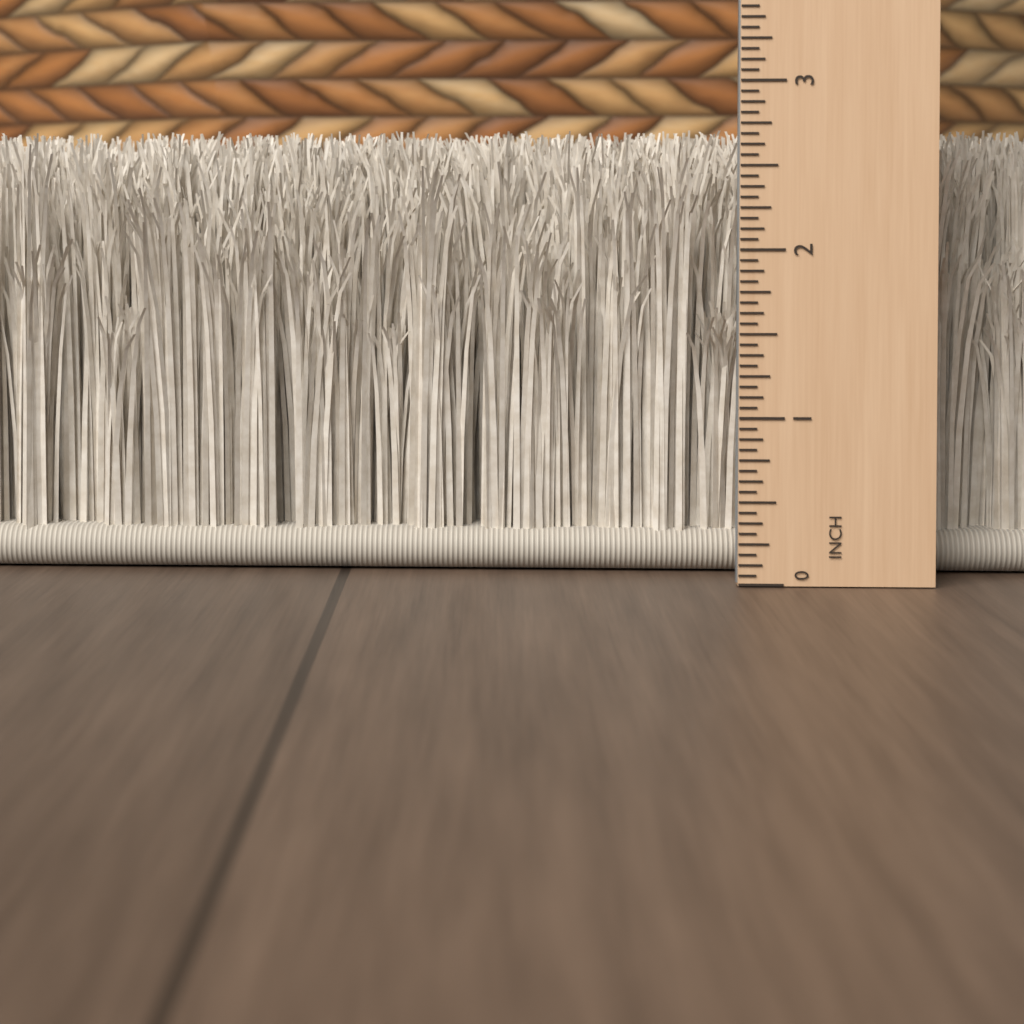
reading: 2.7500 in
